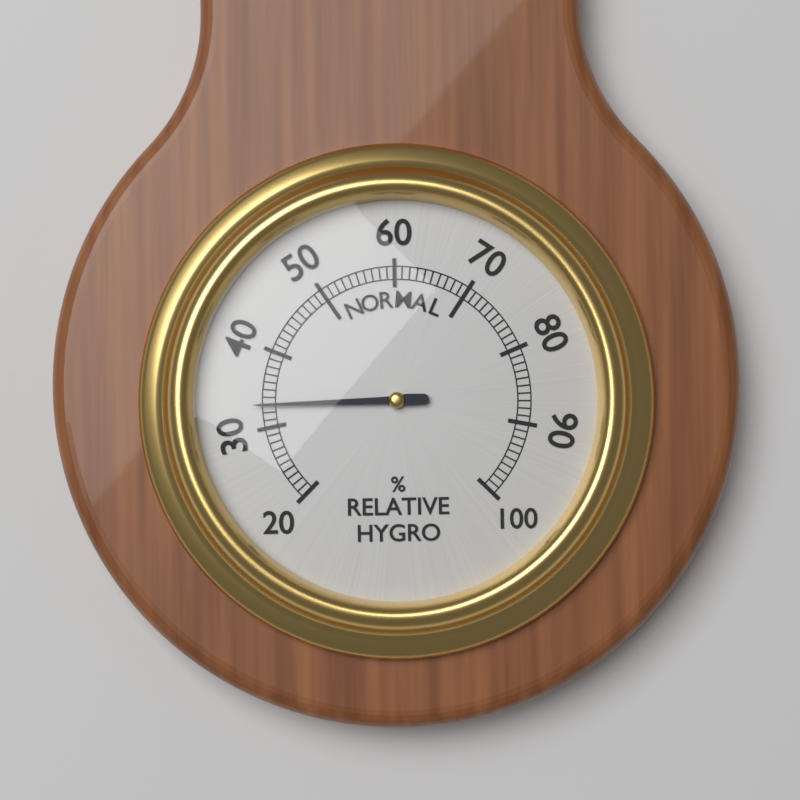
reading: 33 %
